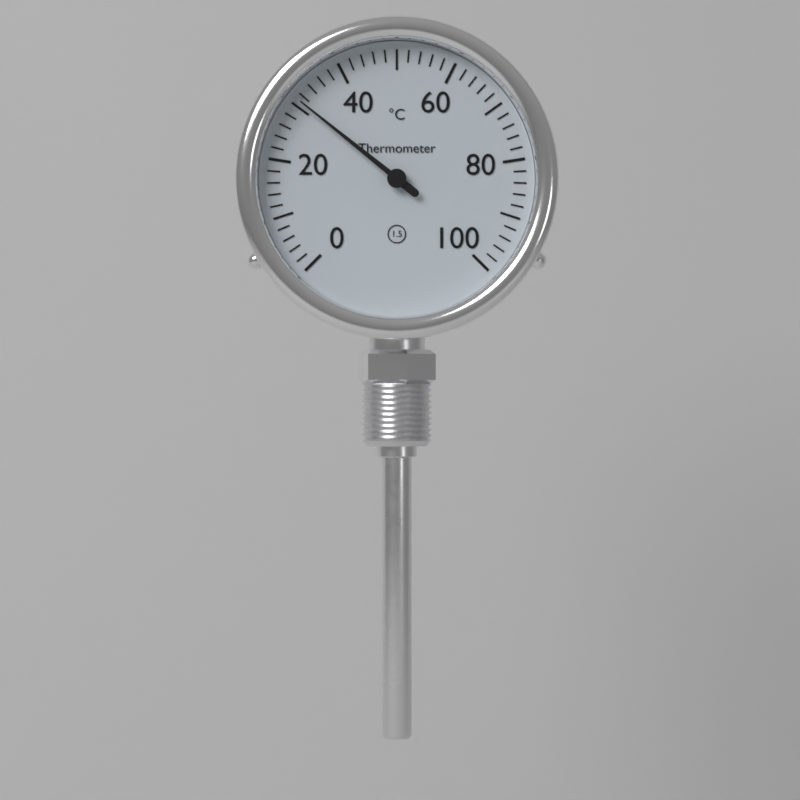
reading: 31 °C
